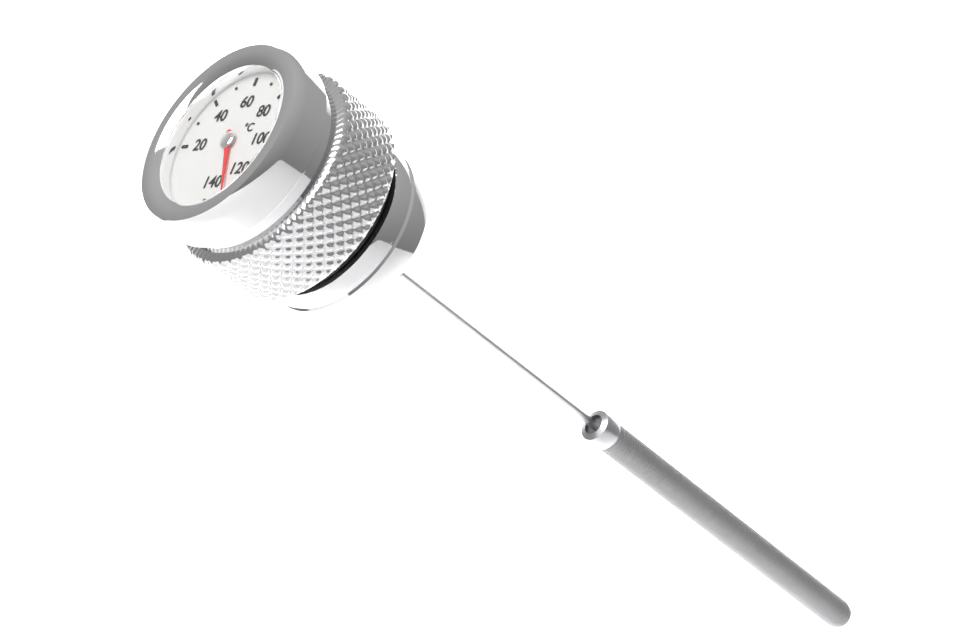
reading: 130 °C
